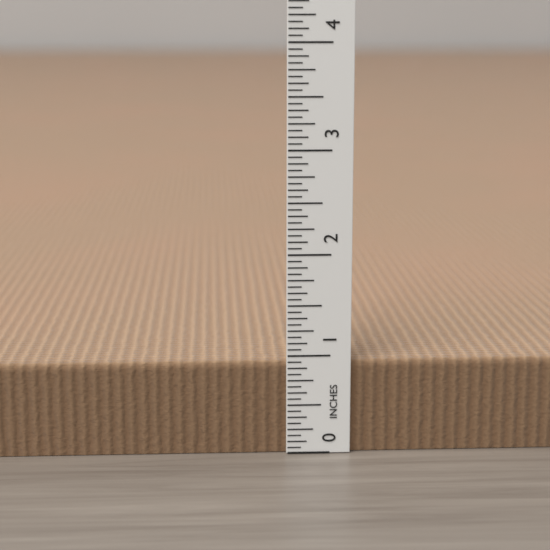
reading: 0.9375 in
